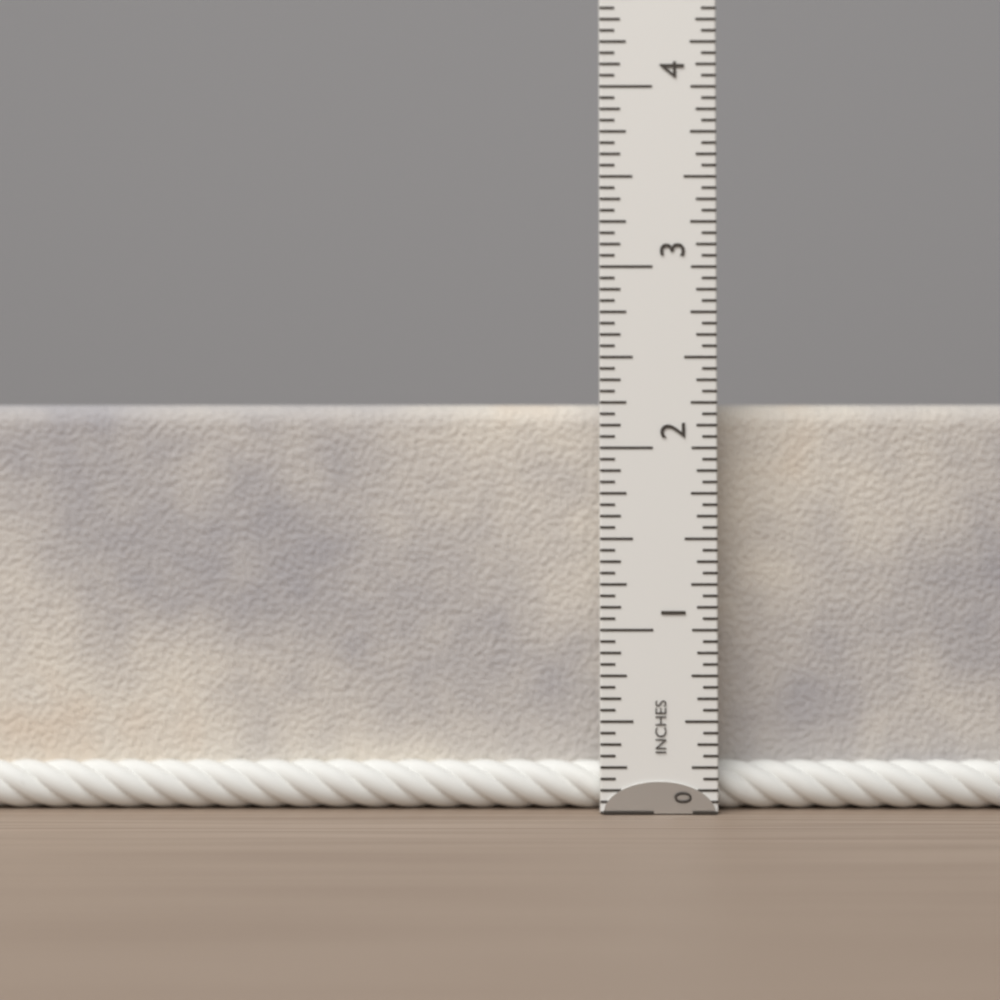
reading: 2.2500 in
